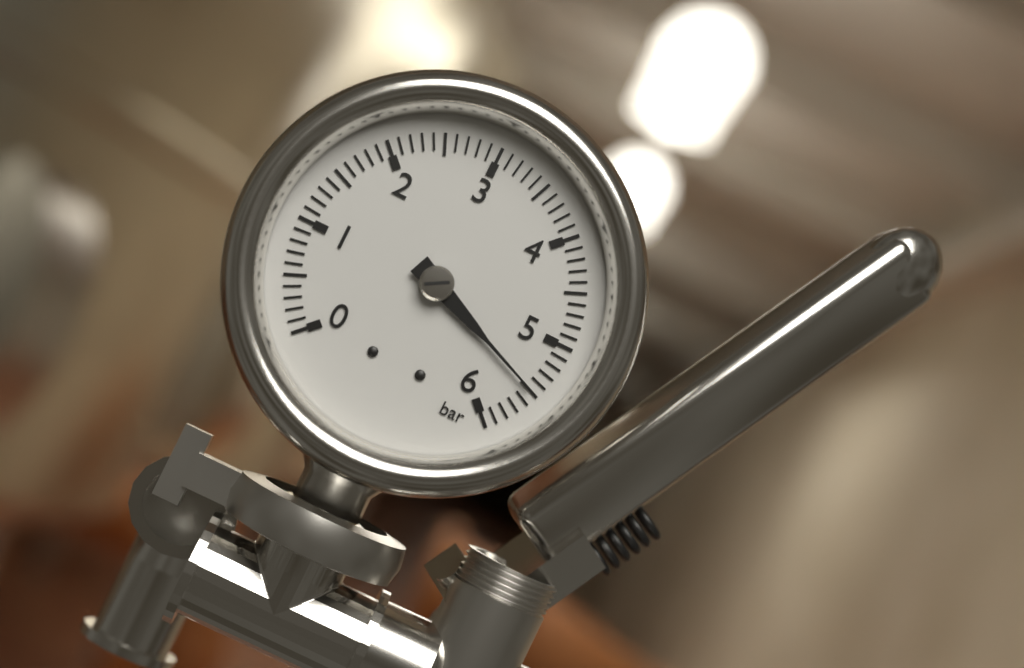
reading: 5.5 bar
